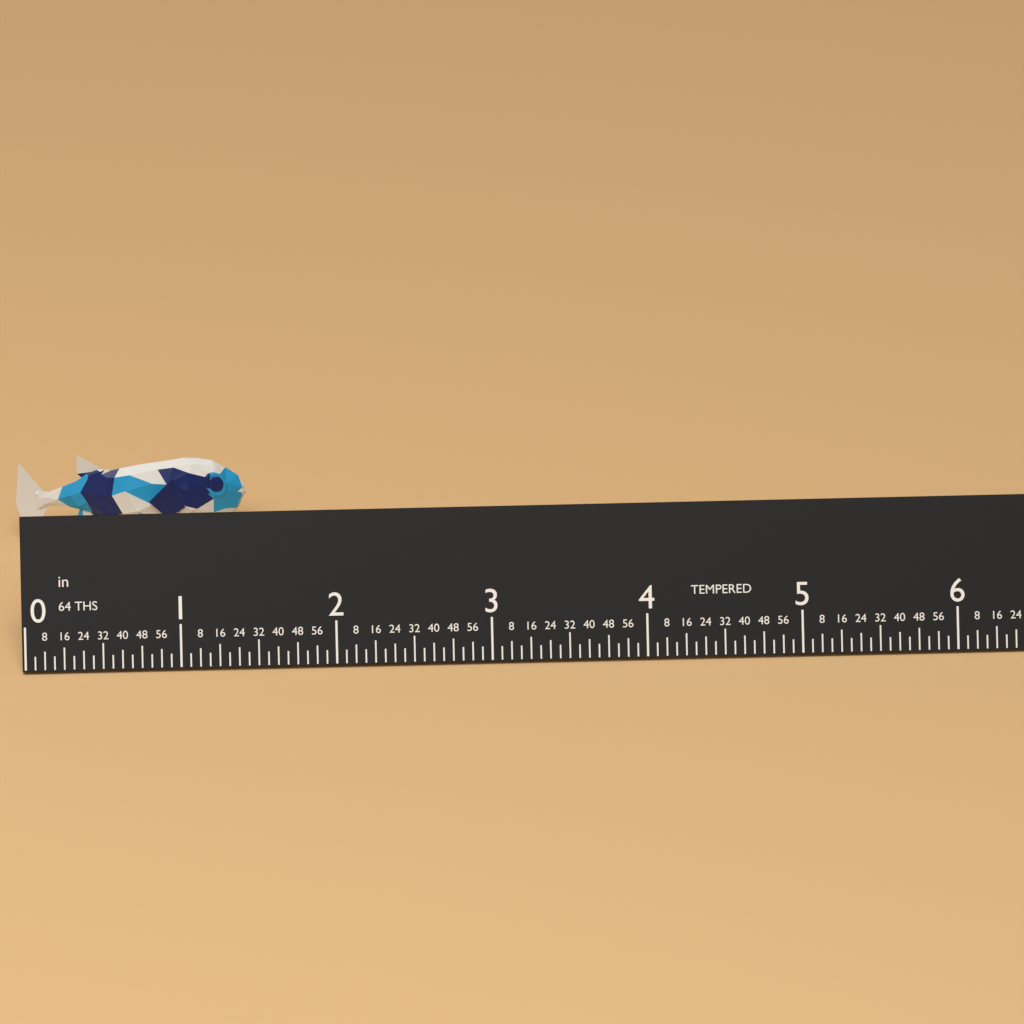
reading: 1.5000 in
